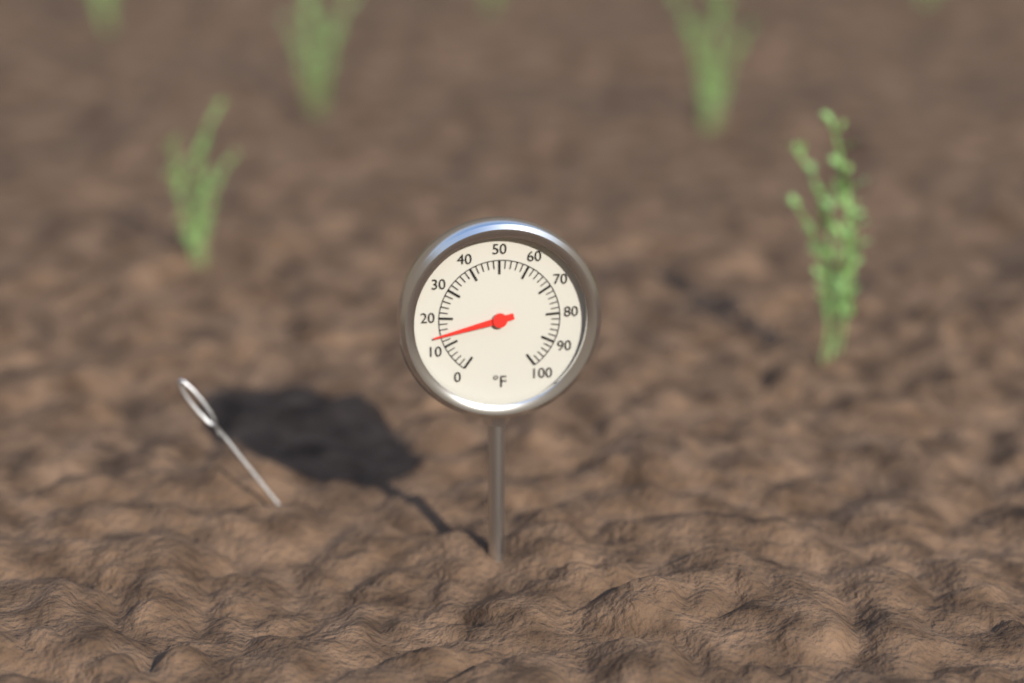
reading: 14 °F
